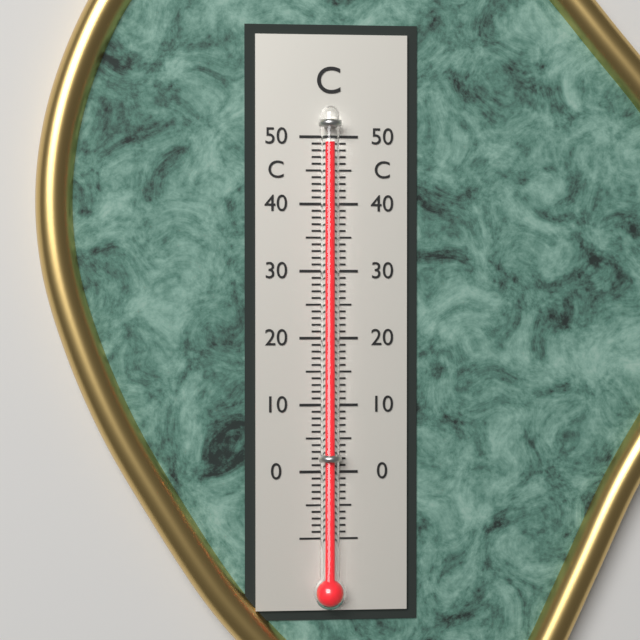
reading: 49 °C
